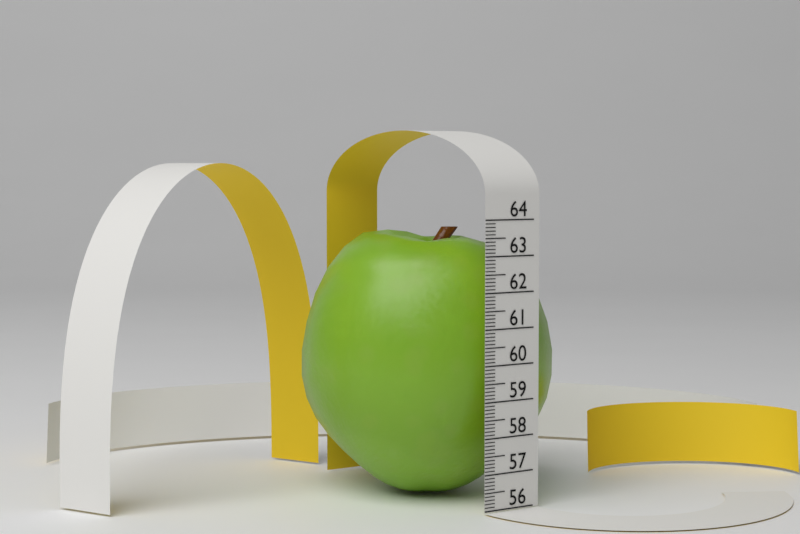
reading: 63.7 (no unit)
